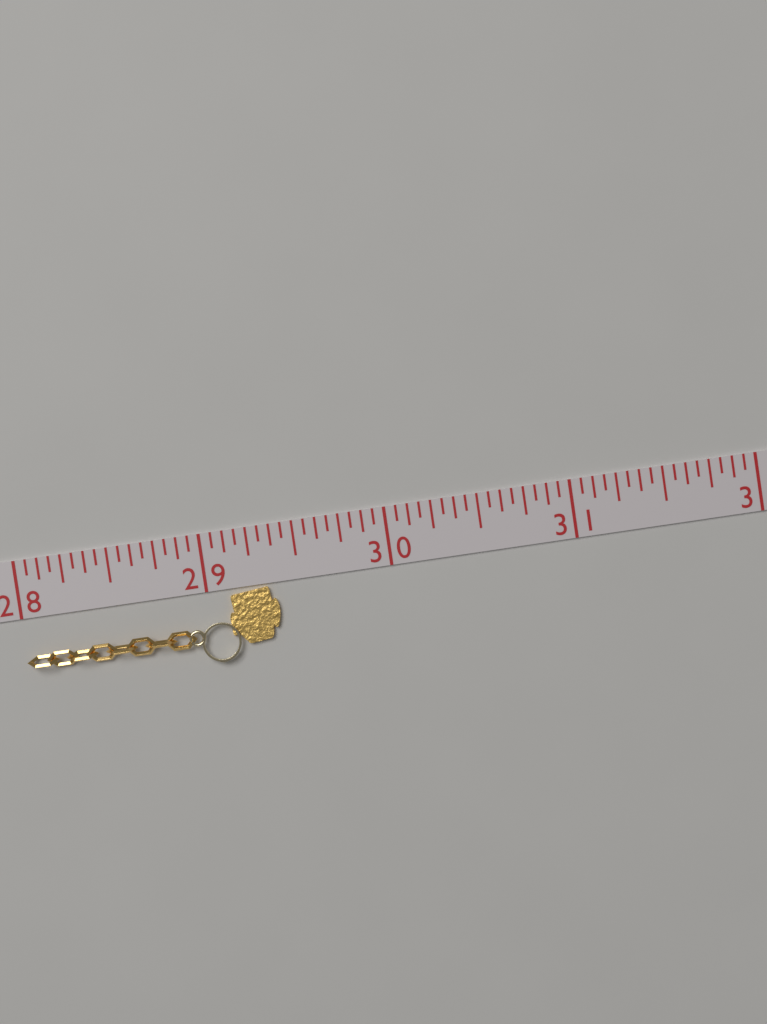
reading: 29.3750 (no unit)
